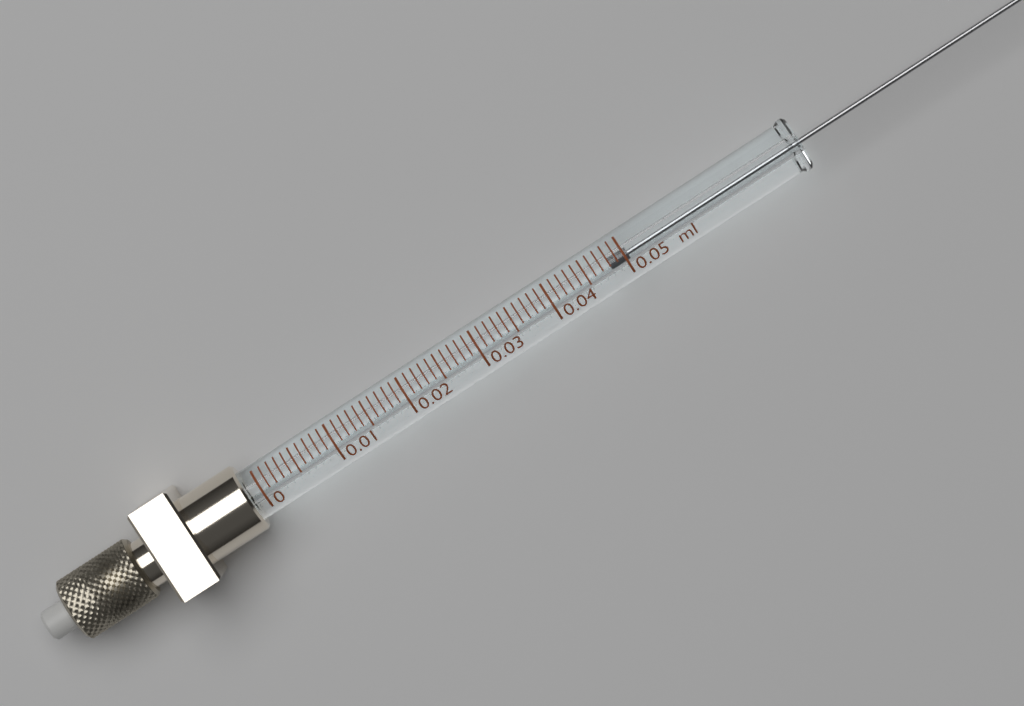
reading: 0.048 ml
